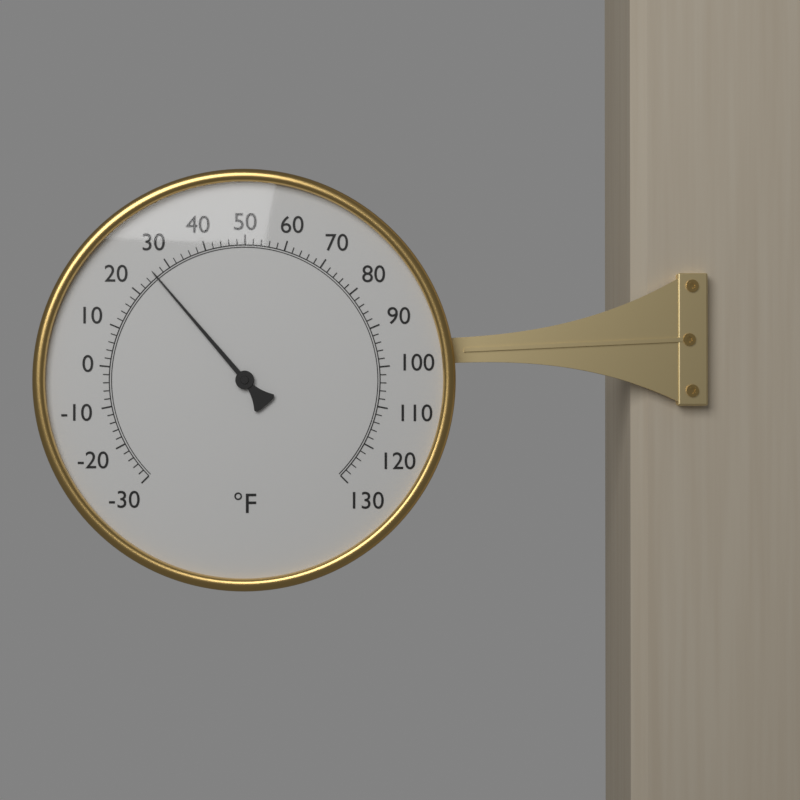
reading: 26 °F
